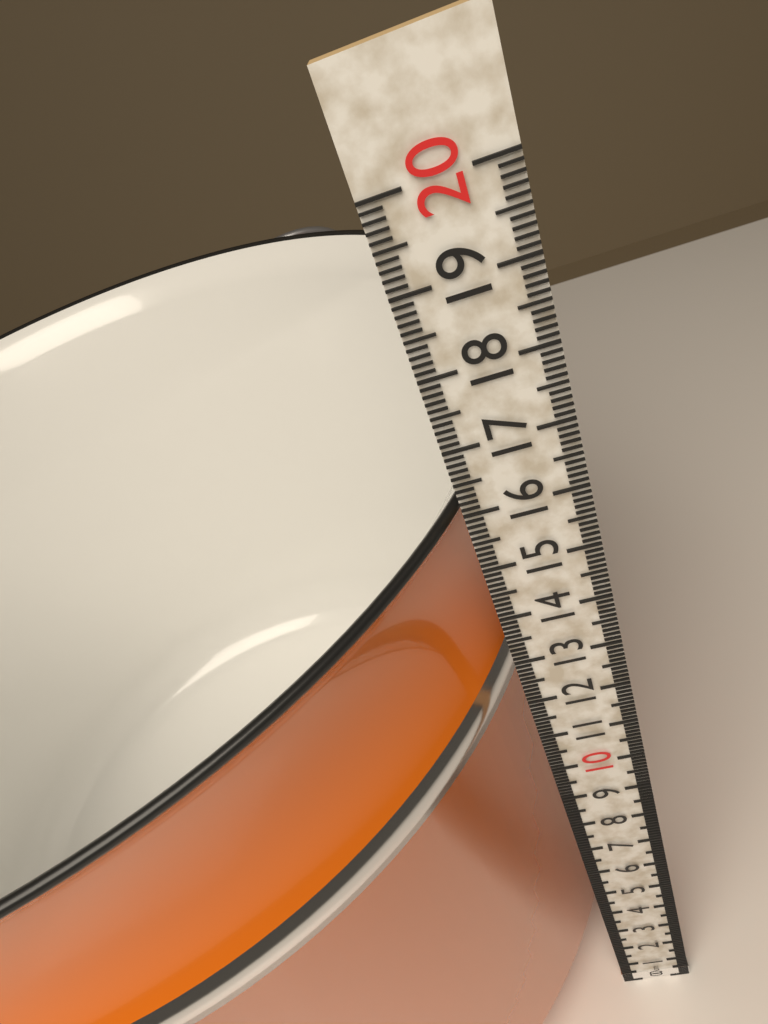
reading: 16.0 cm
